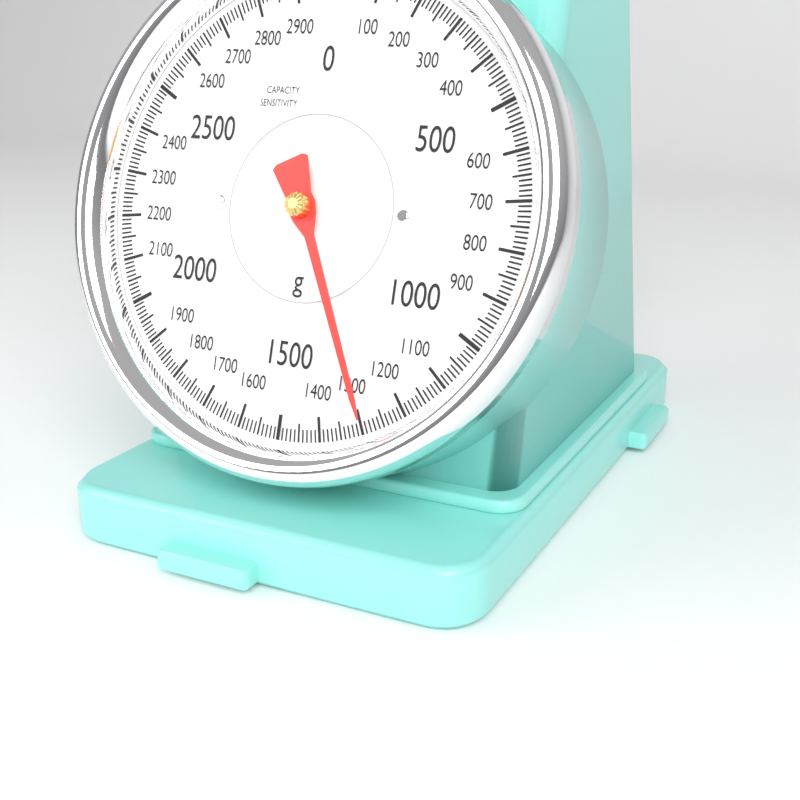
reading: 1290 g
